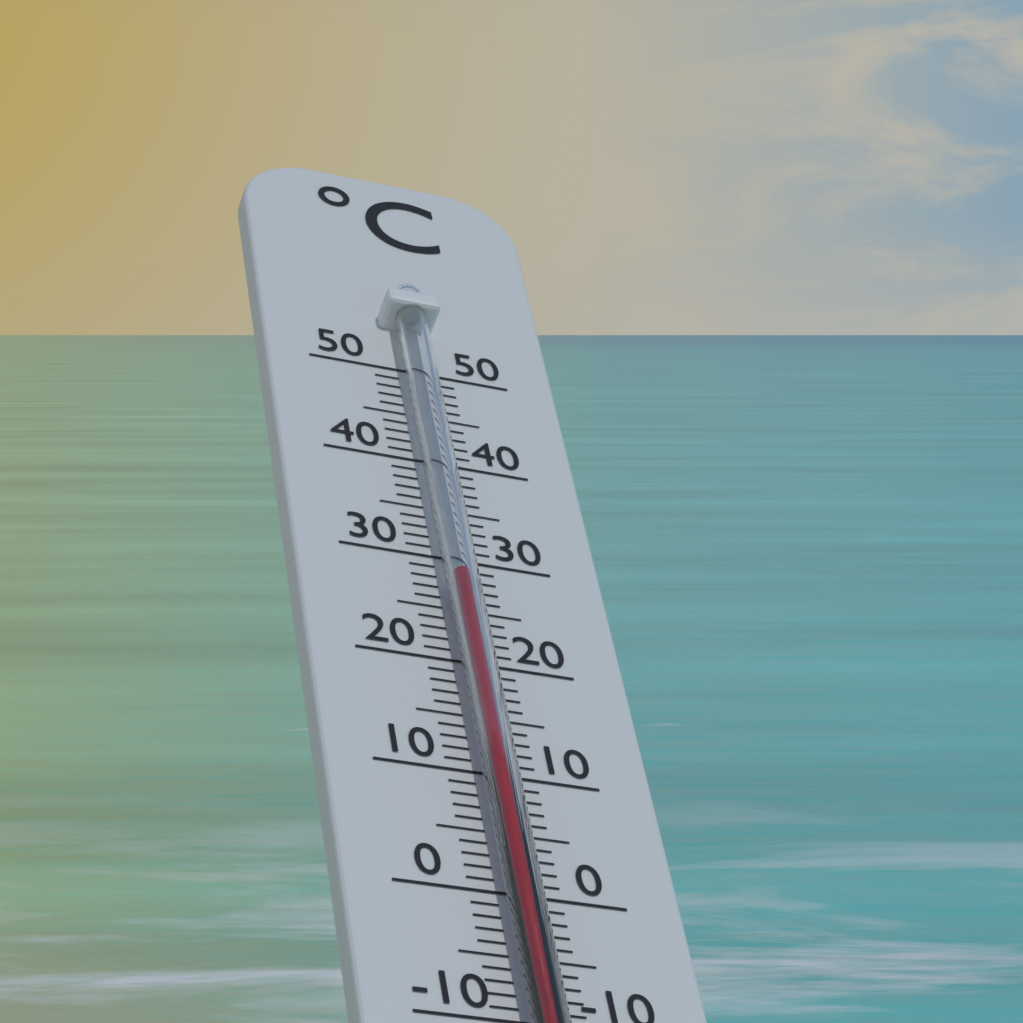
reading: 27 °C
